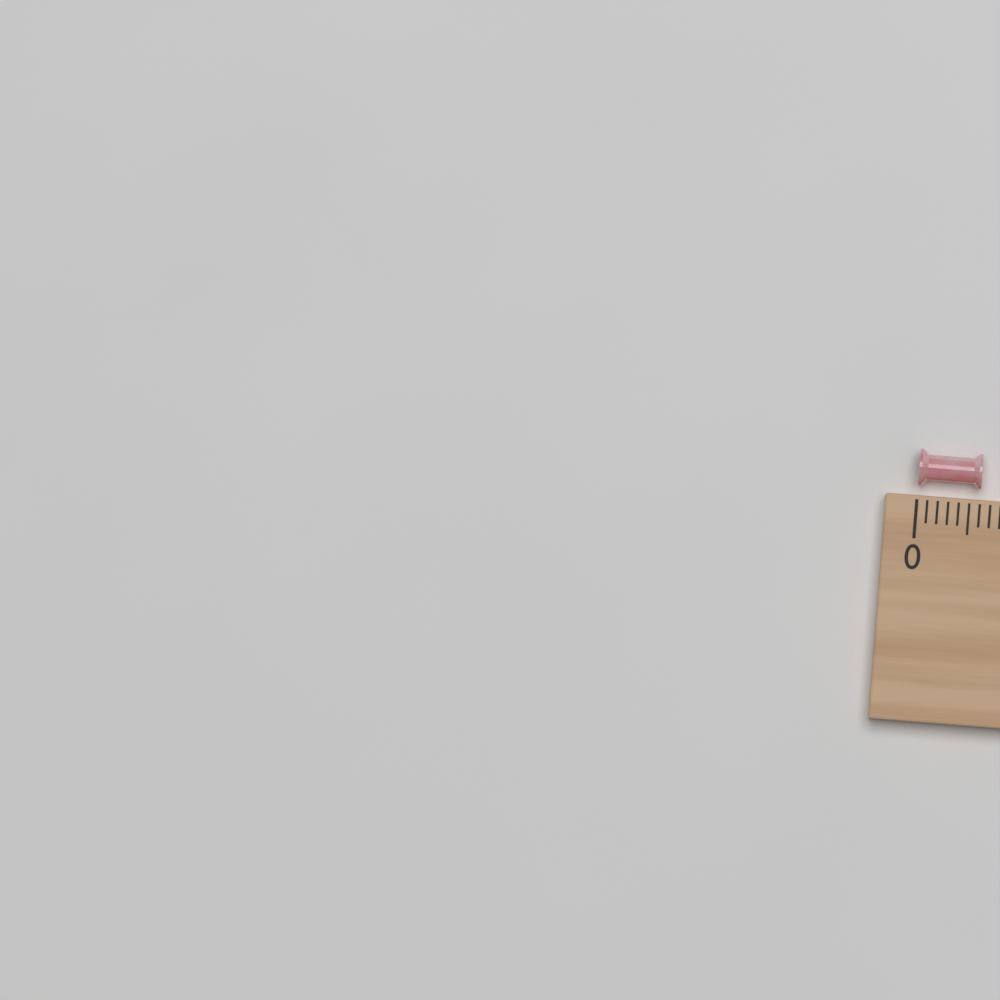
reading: 0.6 (no unit)
